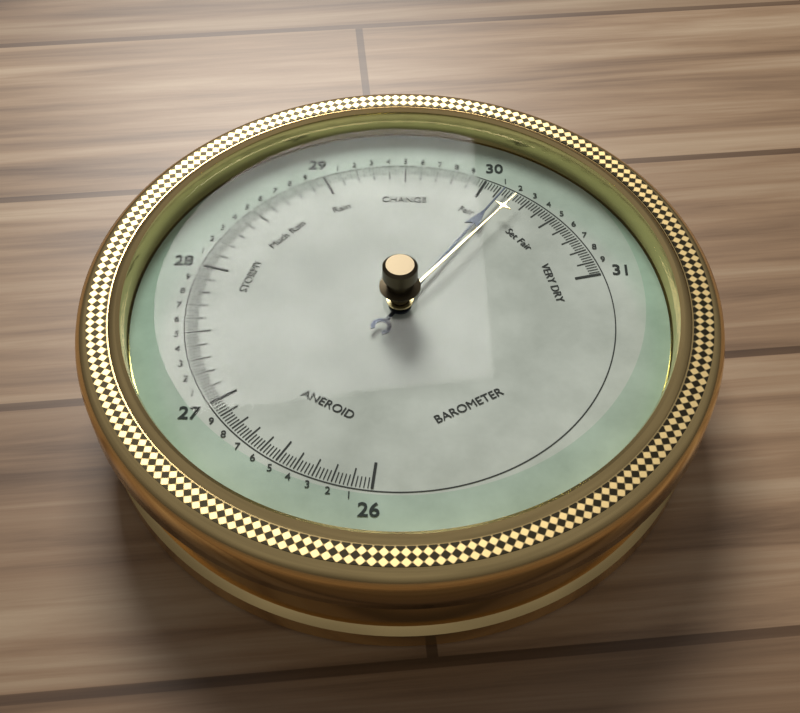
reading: 30.14 (no unit)
